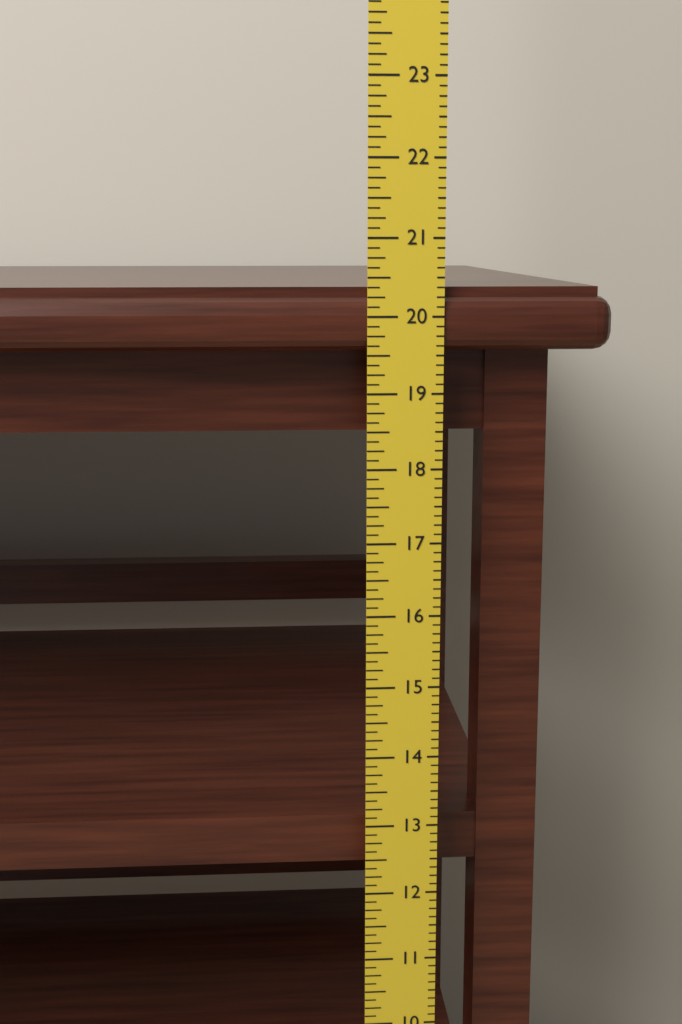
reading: 20.375 in
